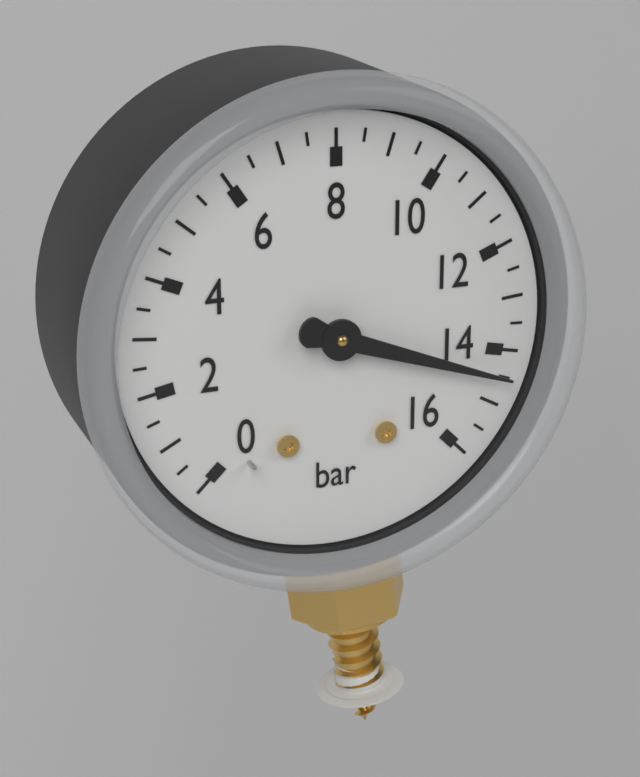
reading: 14.5 bar
